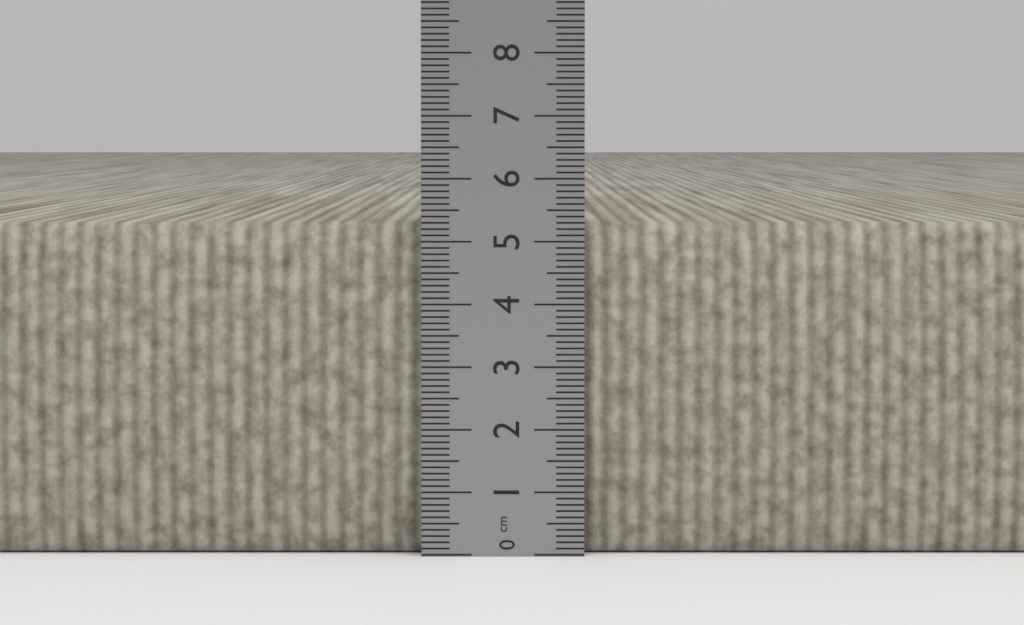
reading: 5.3 cm
